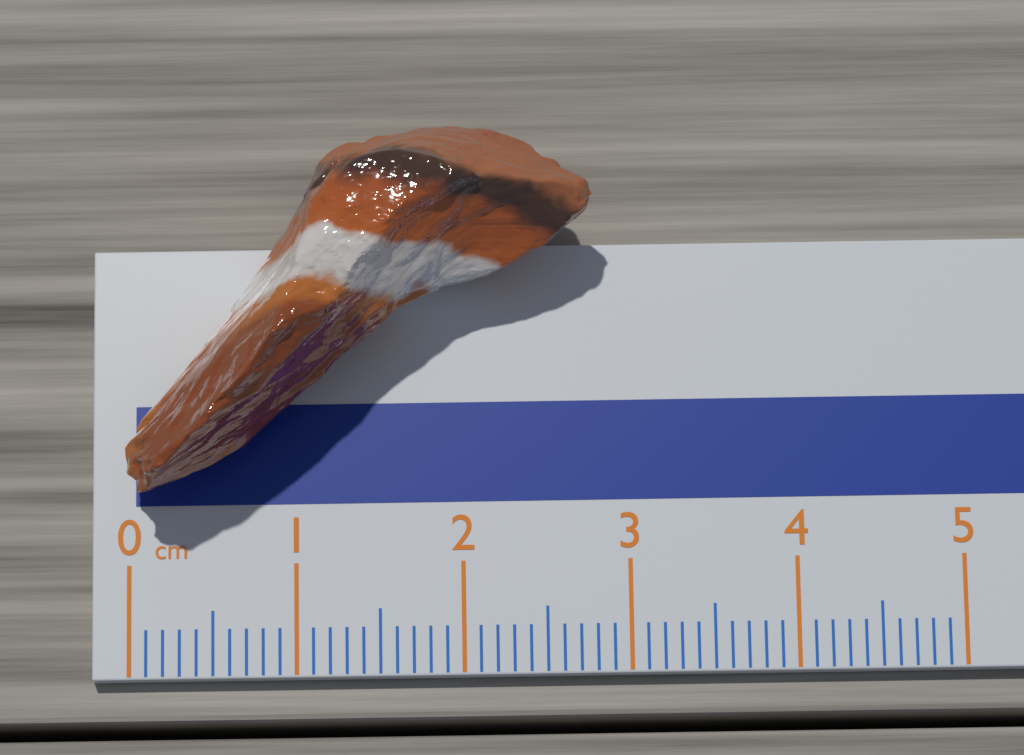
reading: 2.8 cm
